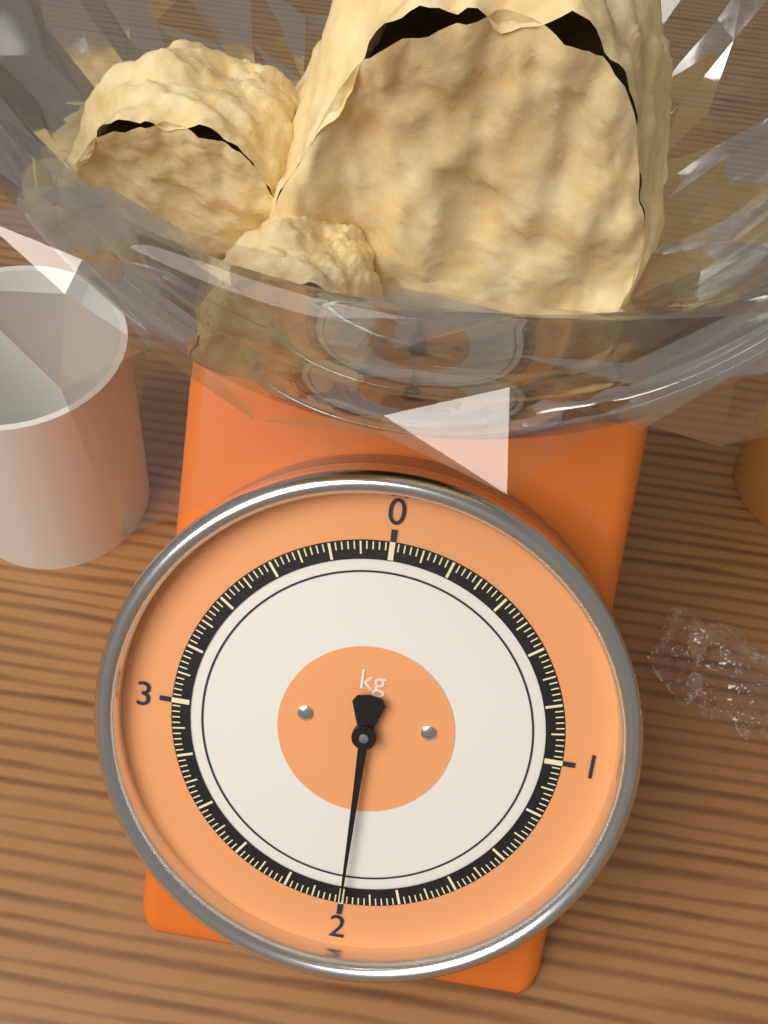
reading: 2.00 kg
